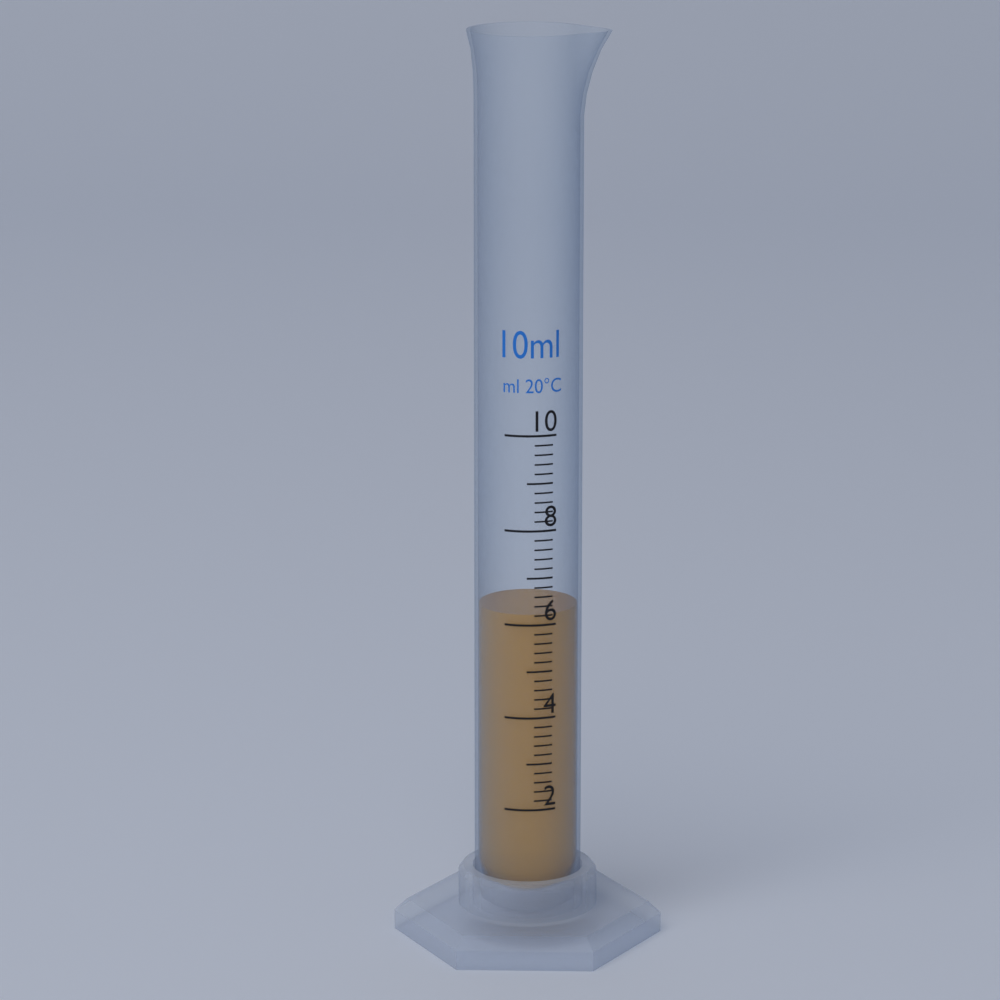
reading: 6.2 ml
